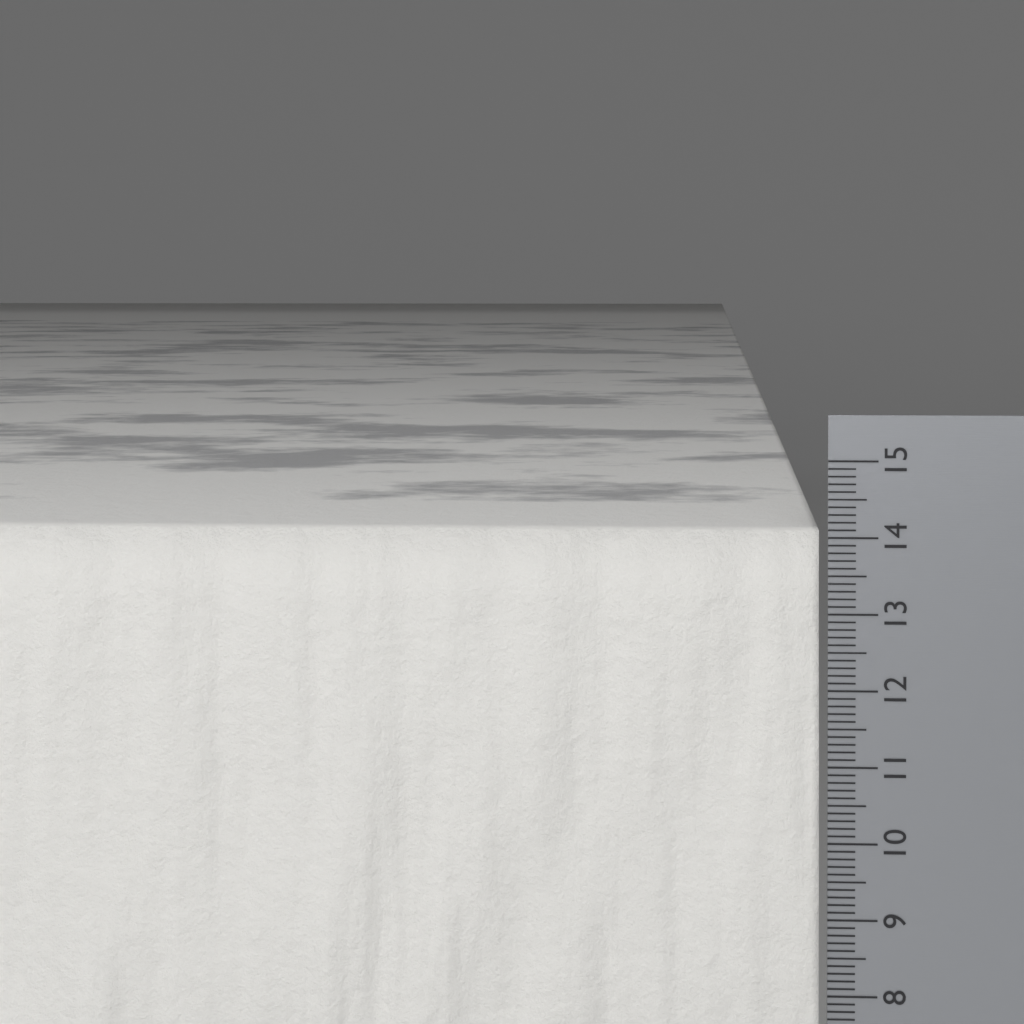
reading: 14.1 cm
